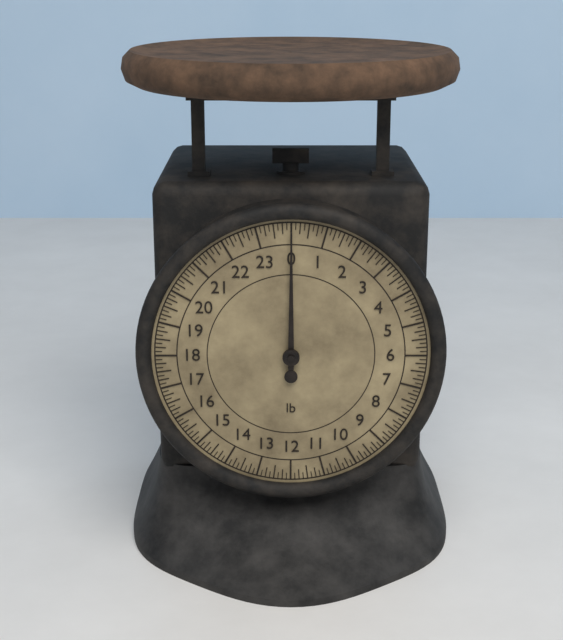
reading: 0.000 lb
